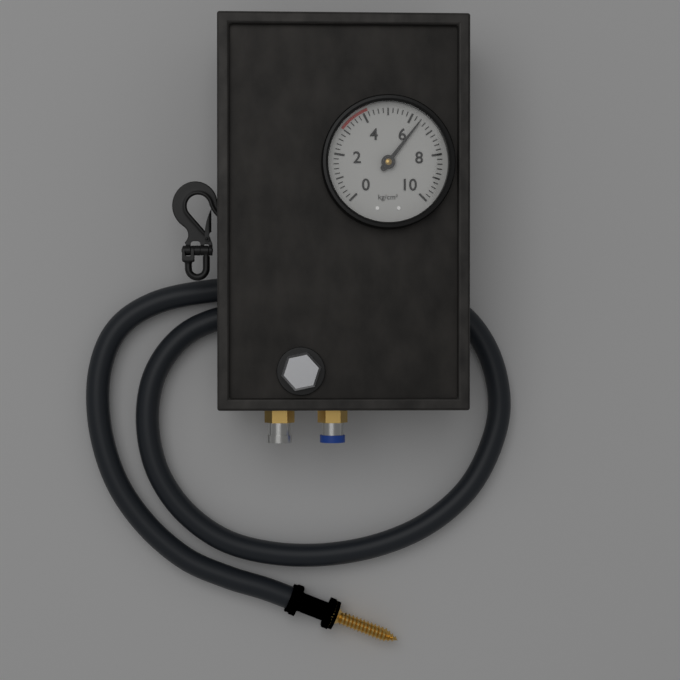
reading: 6.4 kg/cm²
